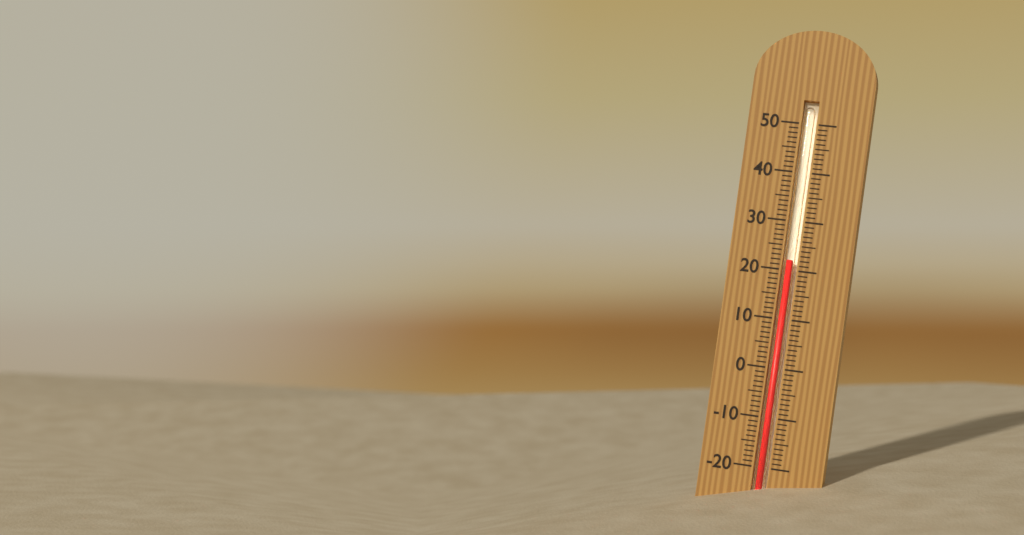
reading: 22 (no unit)
